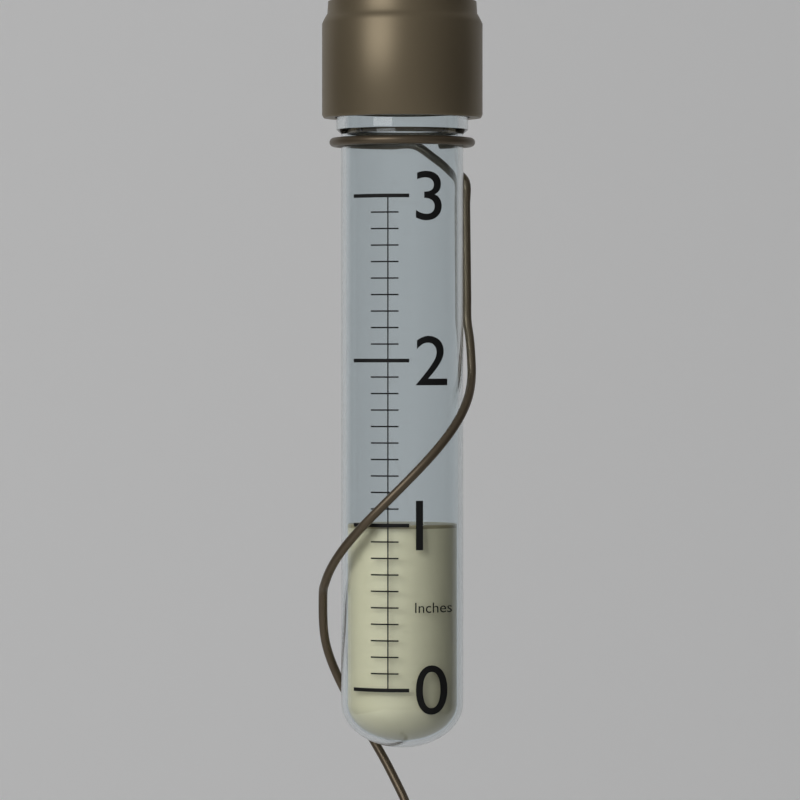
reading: 1.0 in
